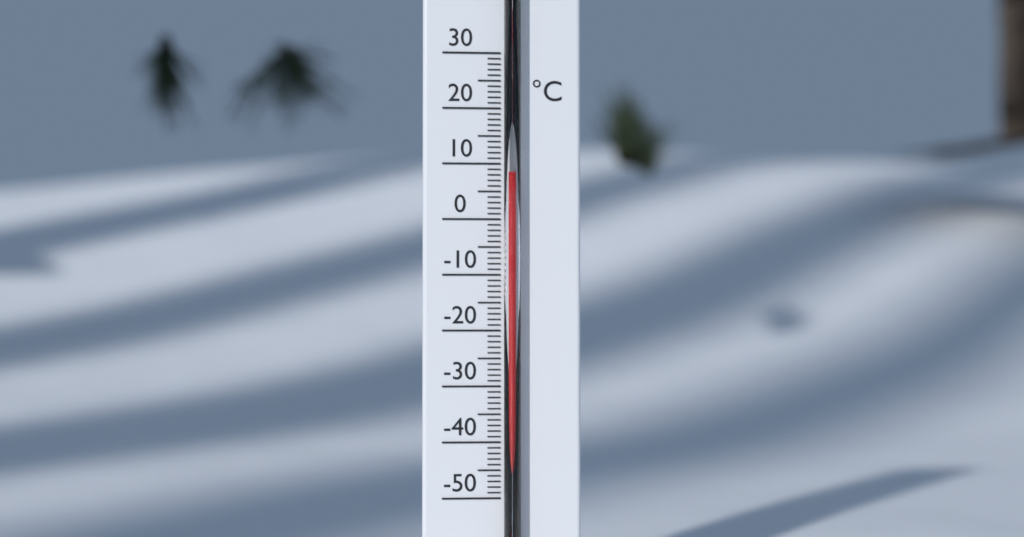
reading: 8 °C
